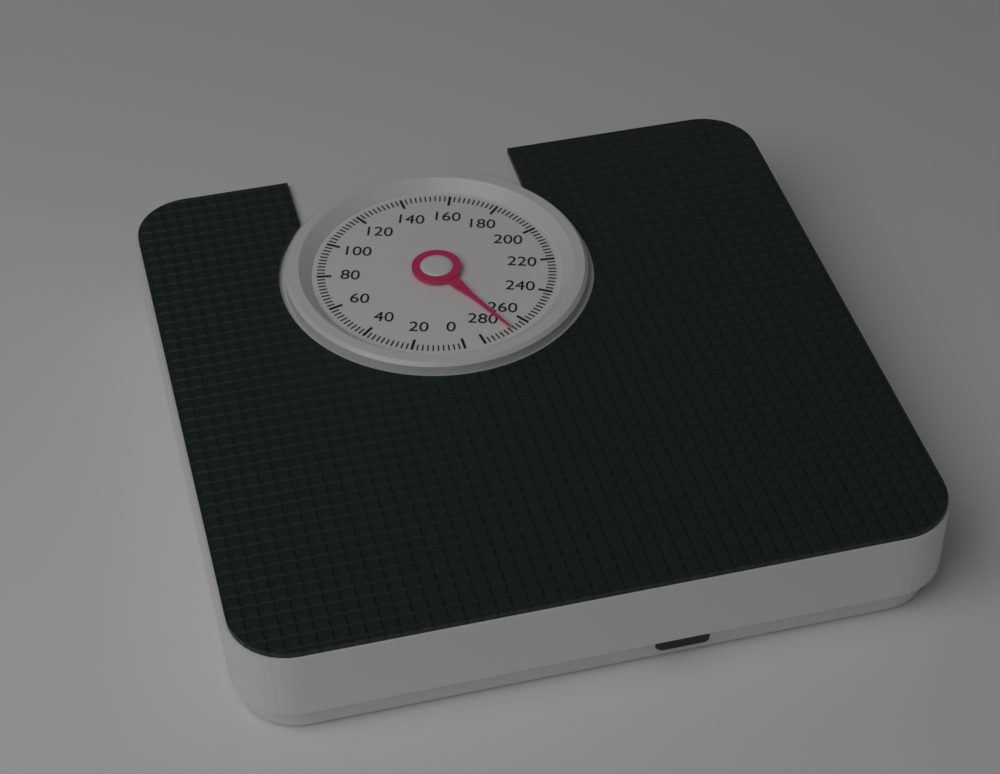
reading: 268 (no unit)
